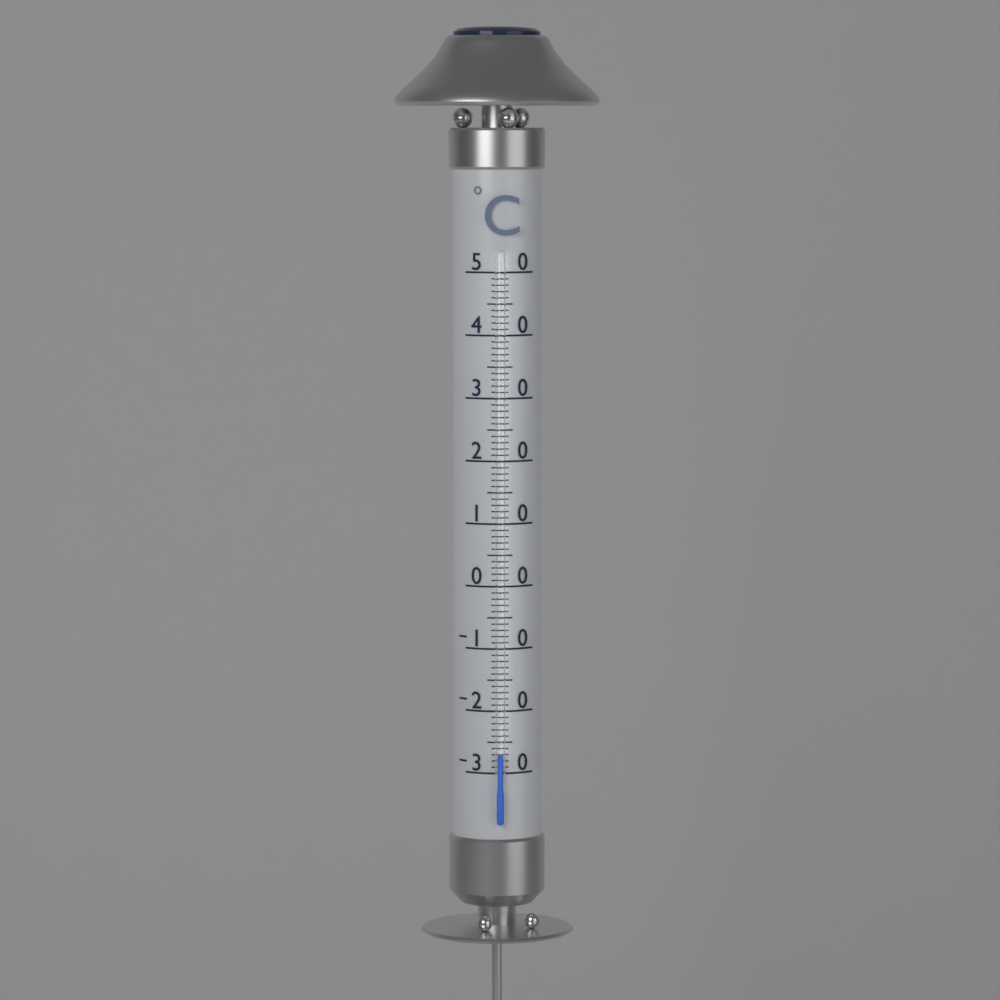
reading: -27 °C
